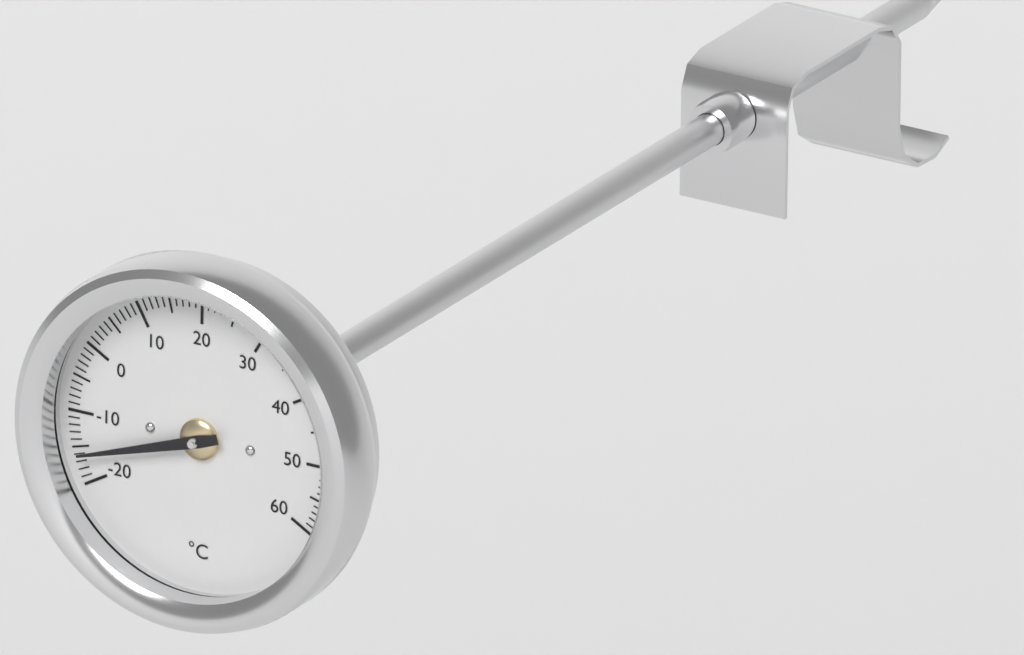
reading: -16 °C
